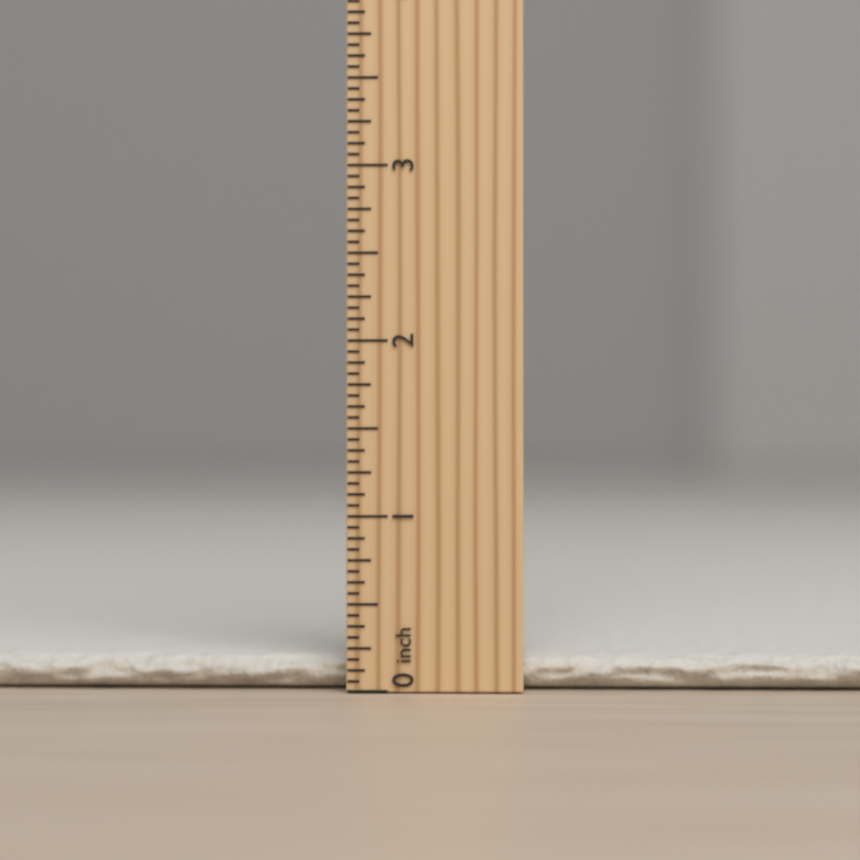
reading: 0.1875 inch
